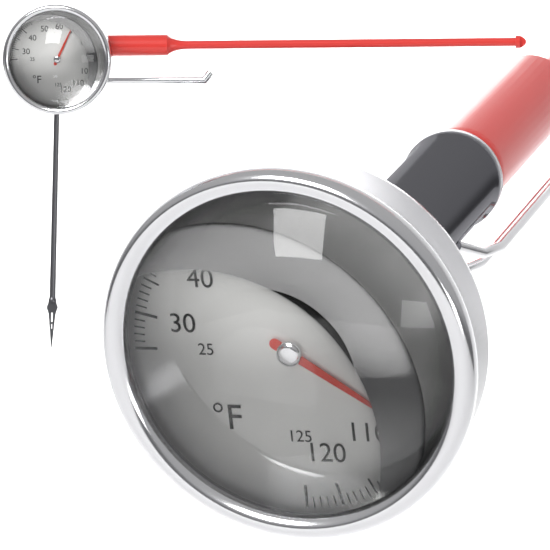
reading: 104 °F
